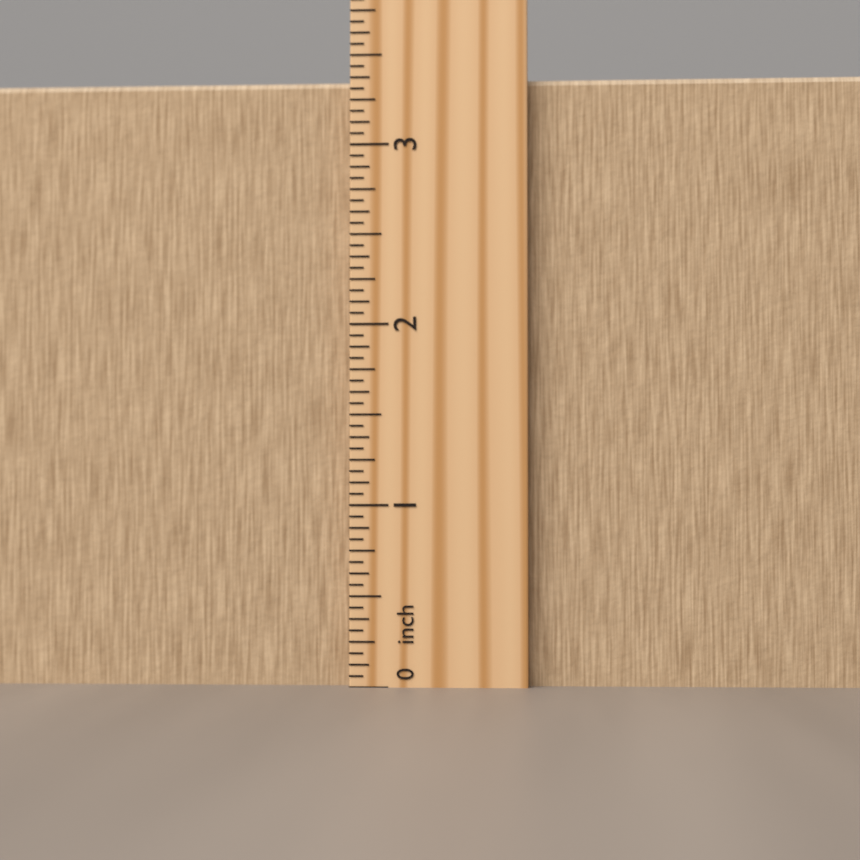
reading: 3.3750 inch
